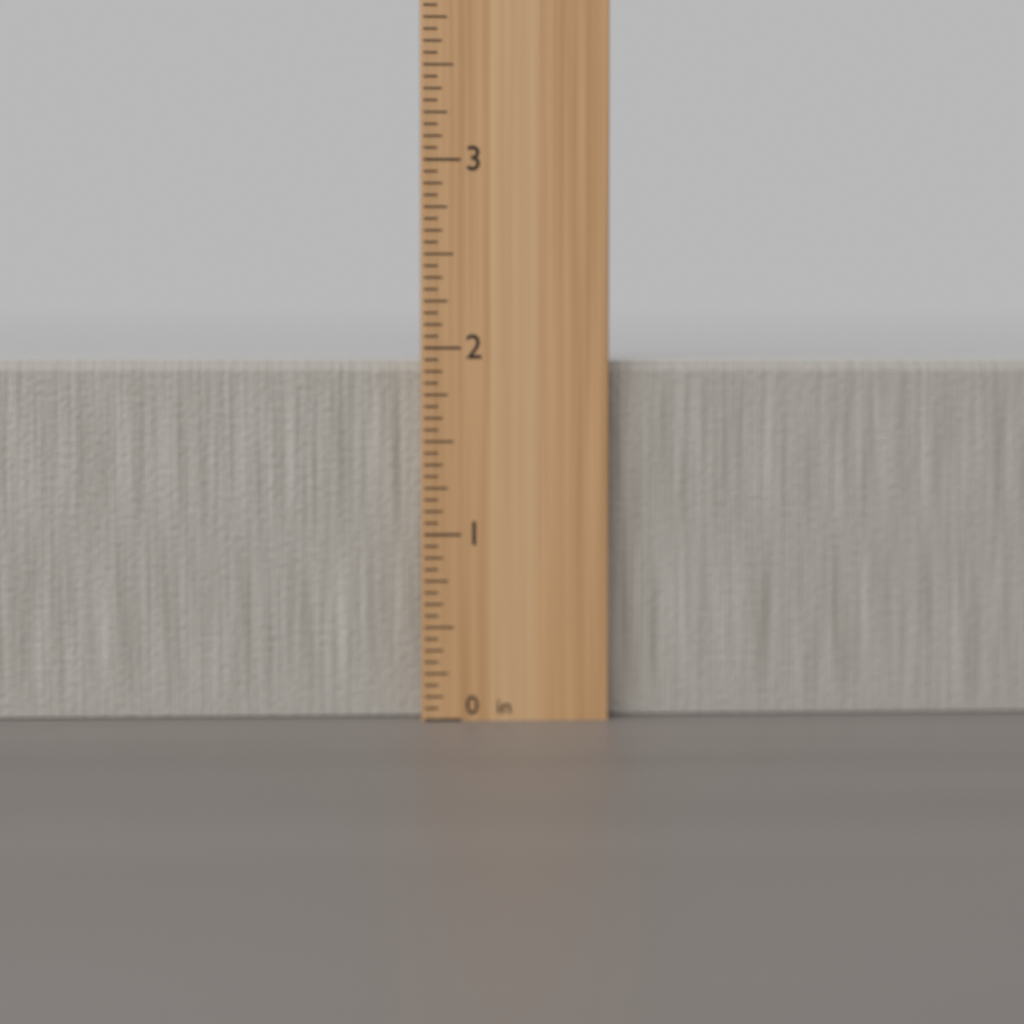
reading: 1.9375 in
